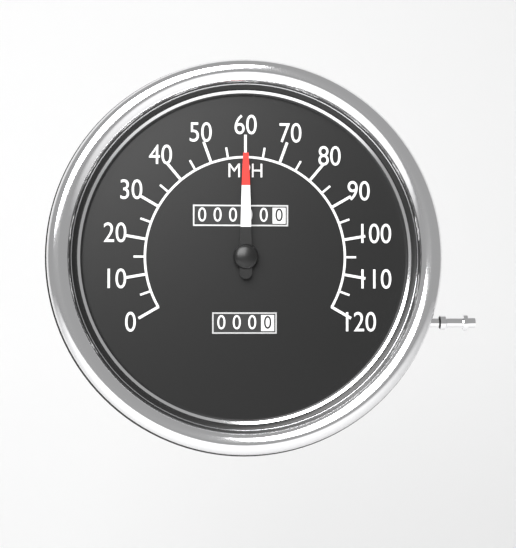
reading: 60 MPH
